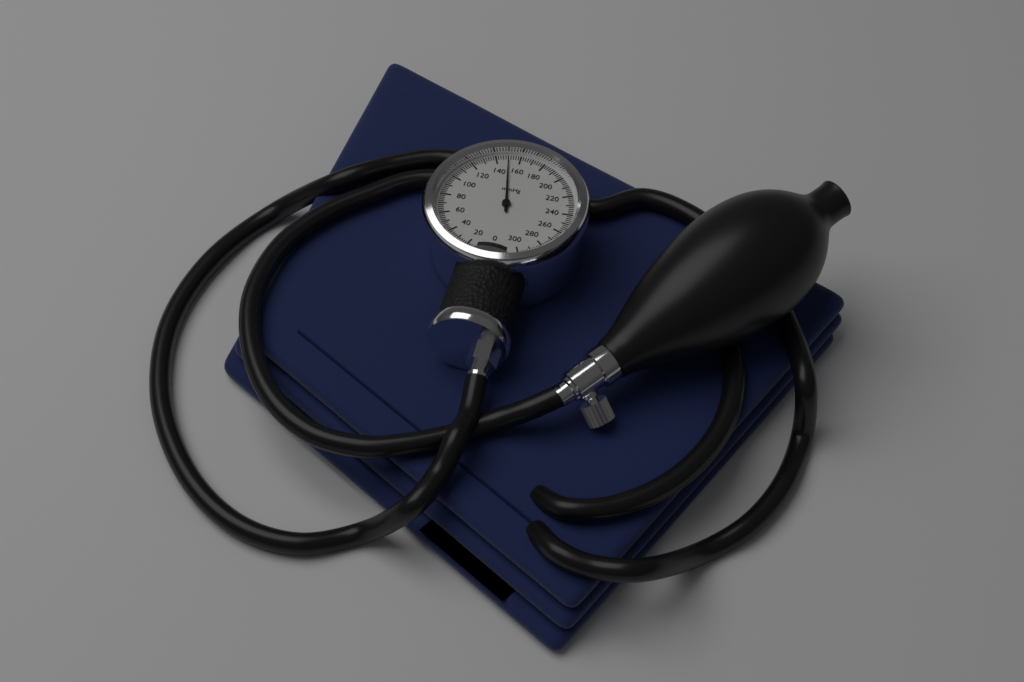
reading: 150 mmHg
